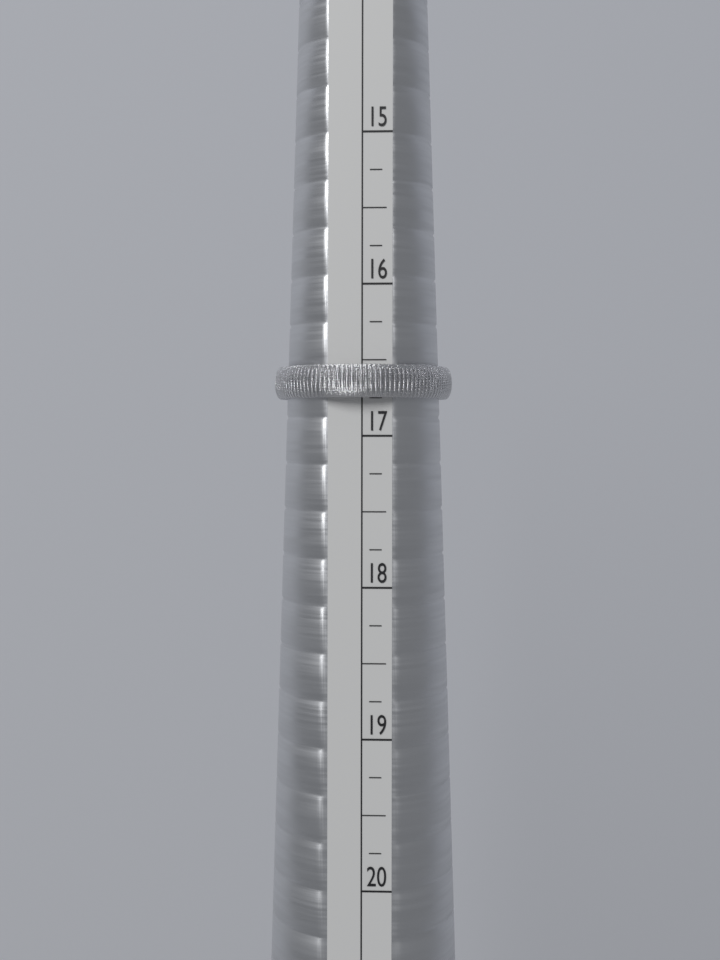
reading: 16.75 (no unit)
